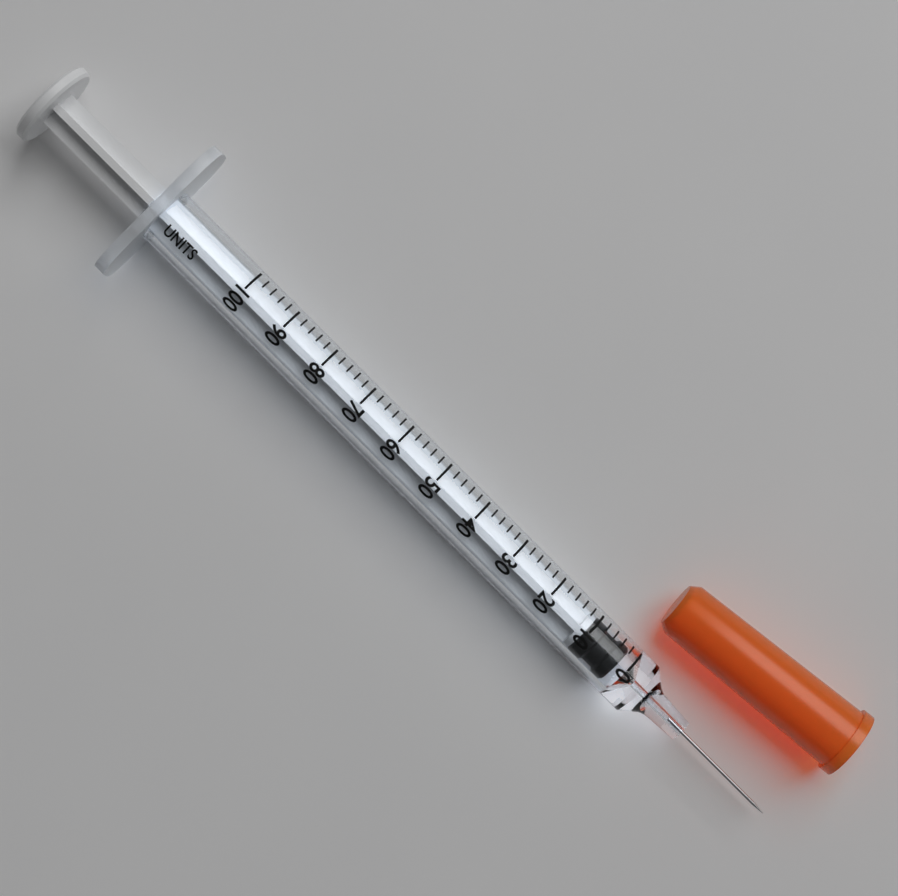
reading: 2 units
